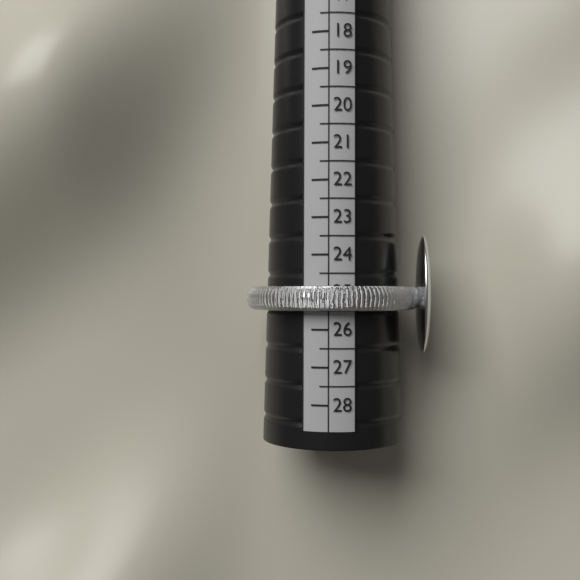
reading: 25.5 (no unit)
